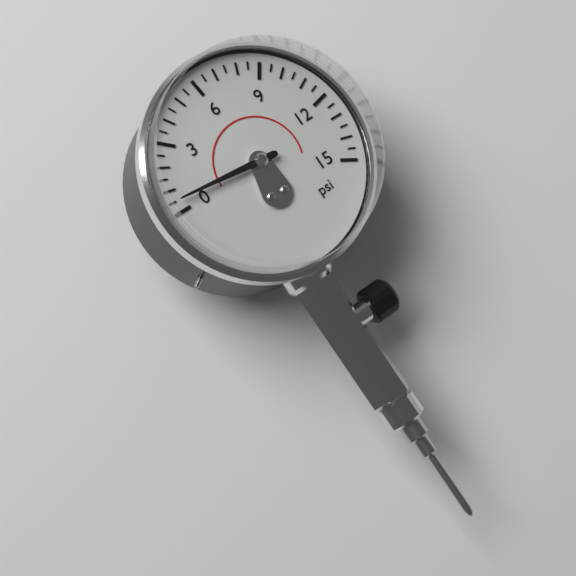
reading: 0.5 psi
